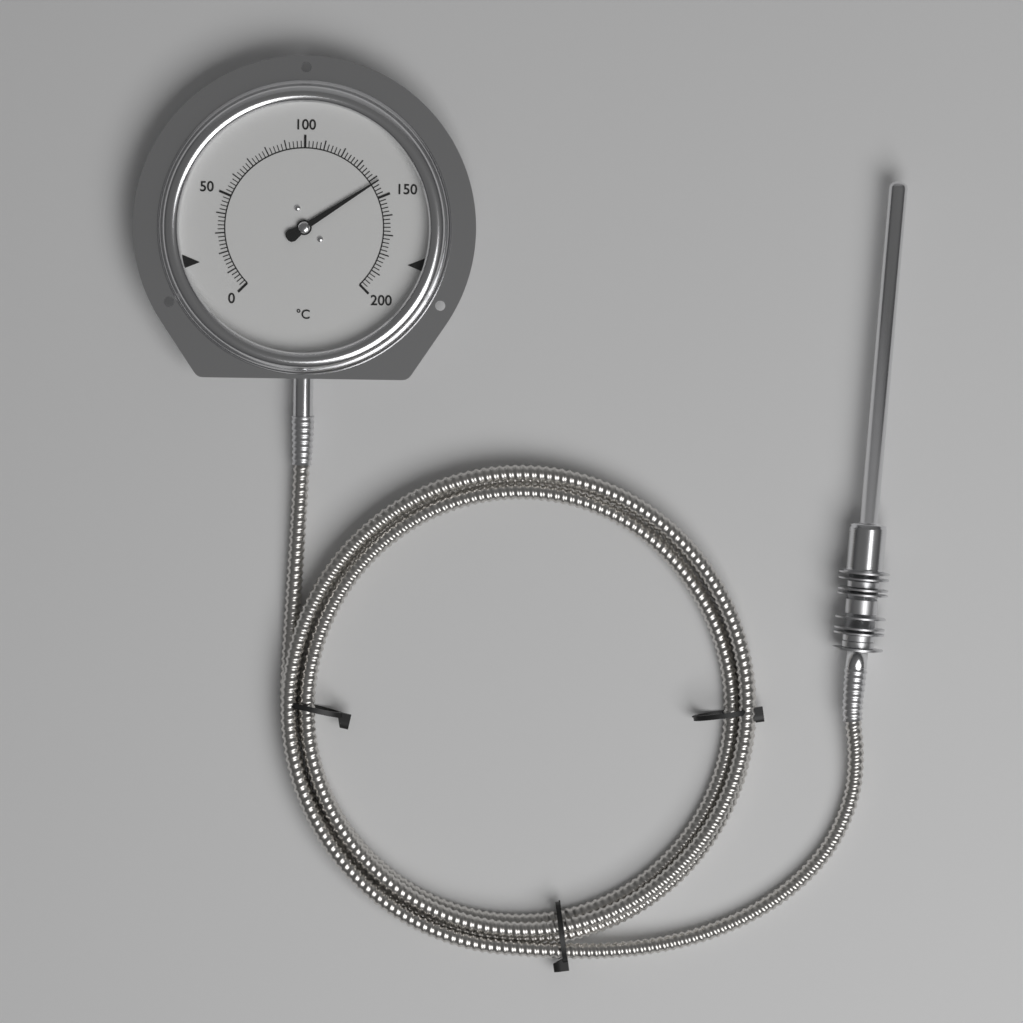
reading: 142 °C
